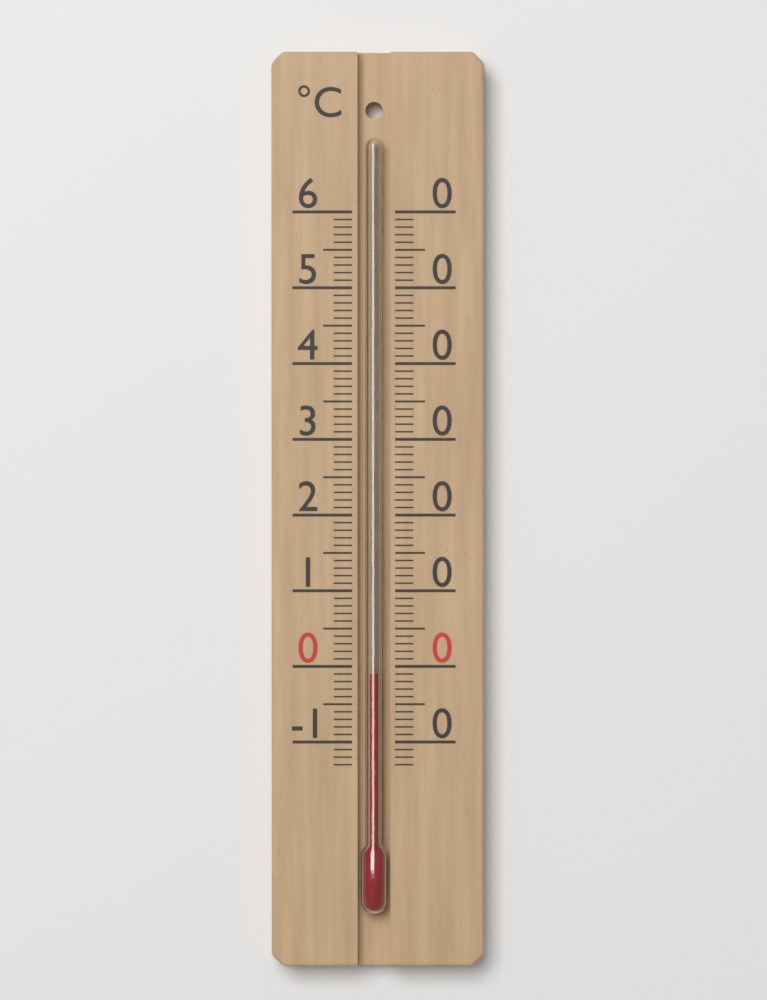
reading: -1 °C
